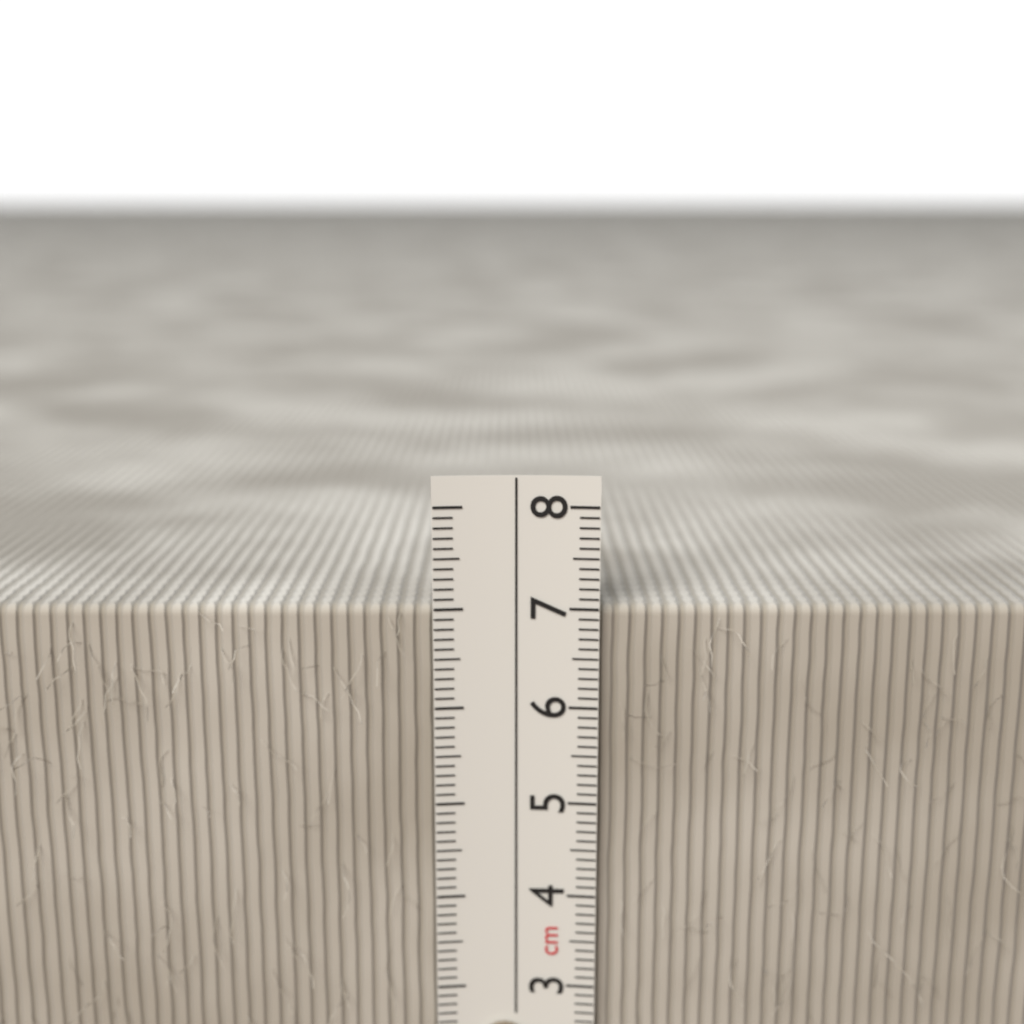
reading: 7.0 cm
